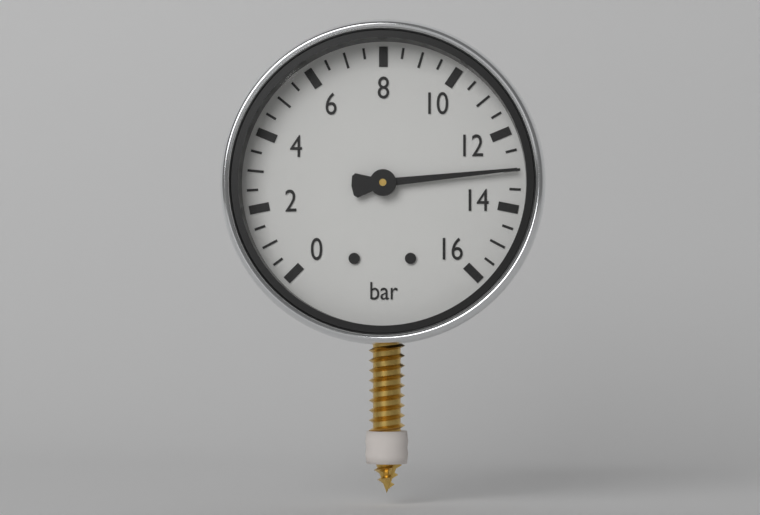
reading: 13.0 bar
